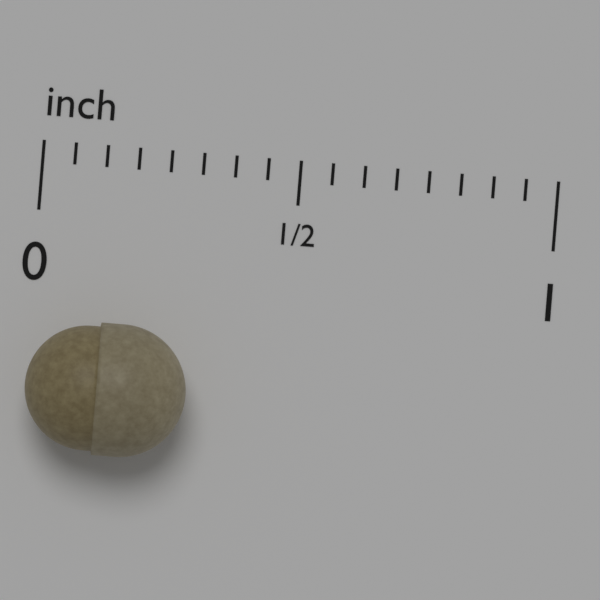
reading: 0.3125 in
